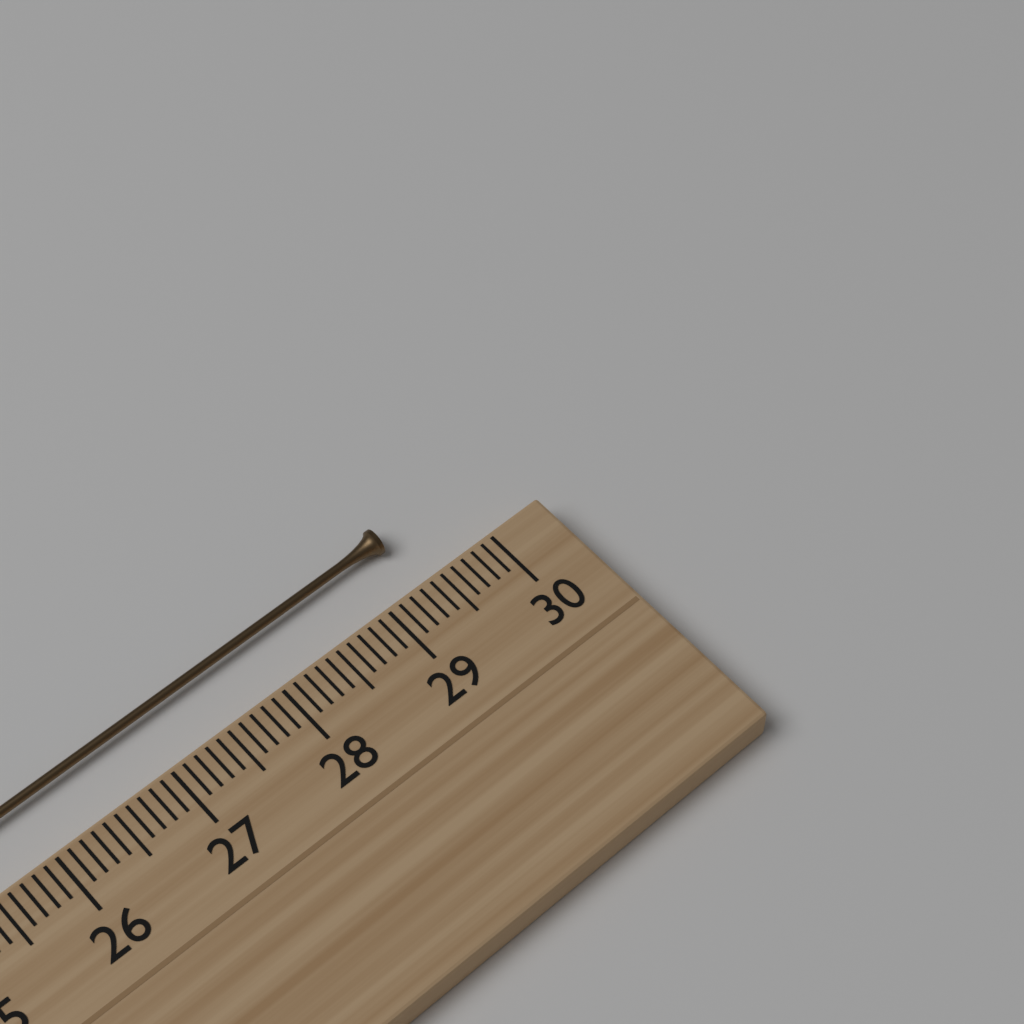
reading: 29.4 cm
